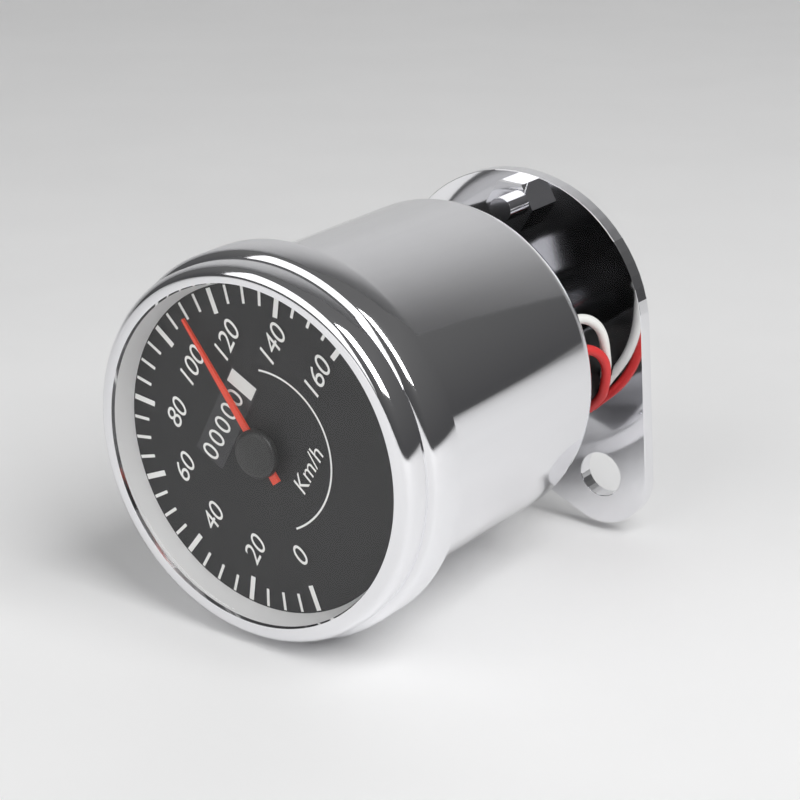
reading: 110 km/h
